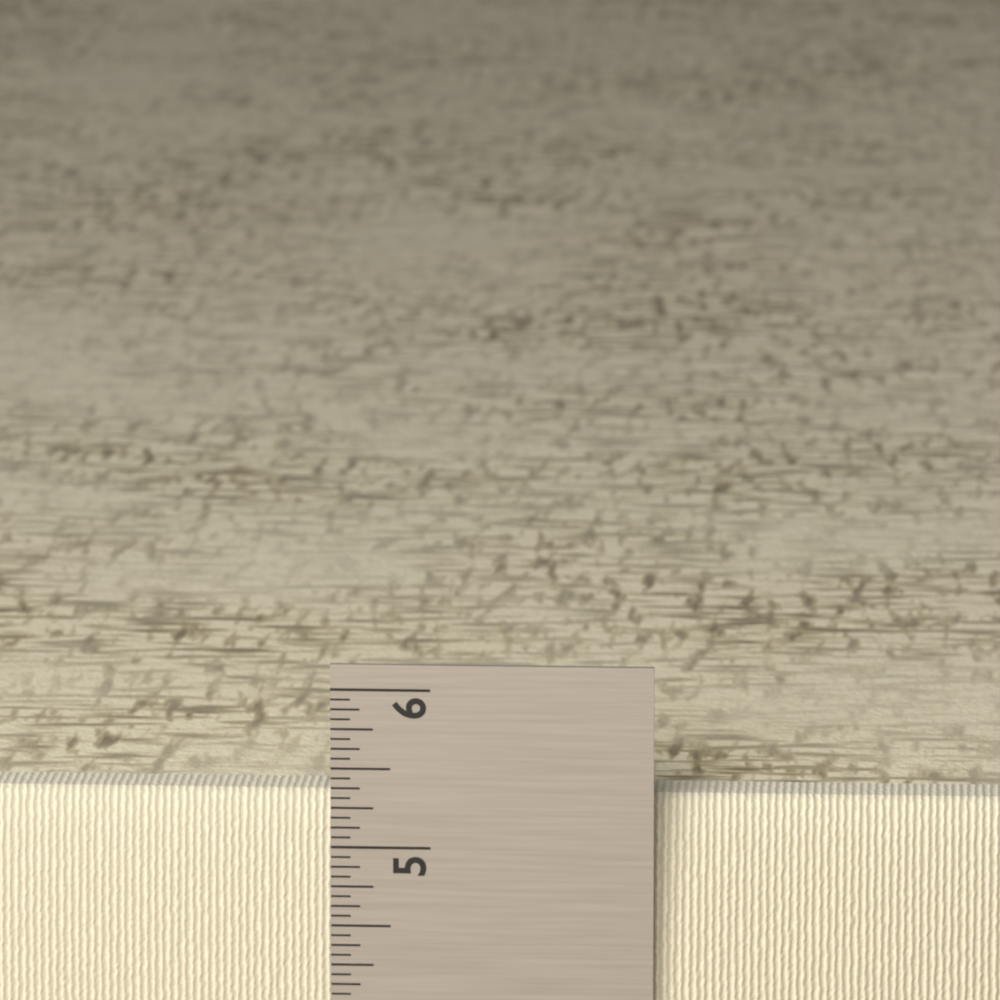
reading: 5.3125 in
